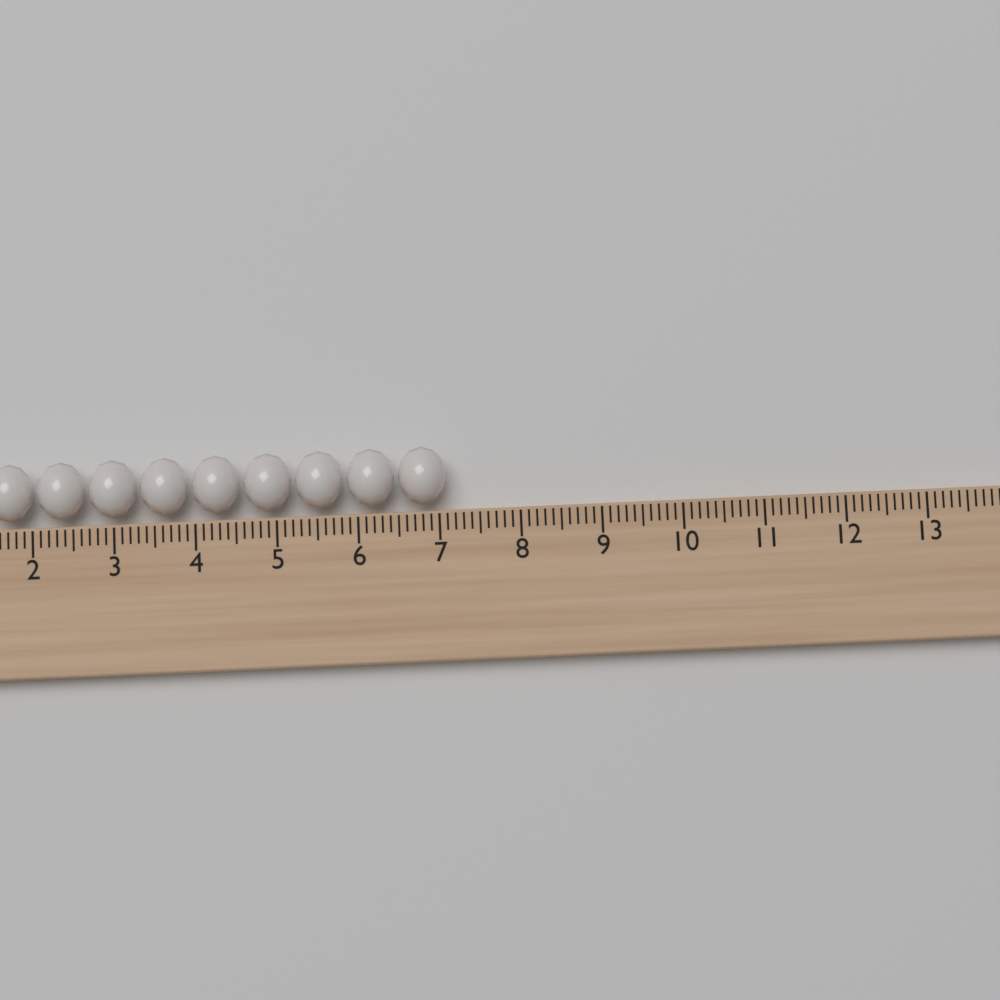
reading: 7.1 (no unit)
